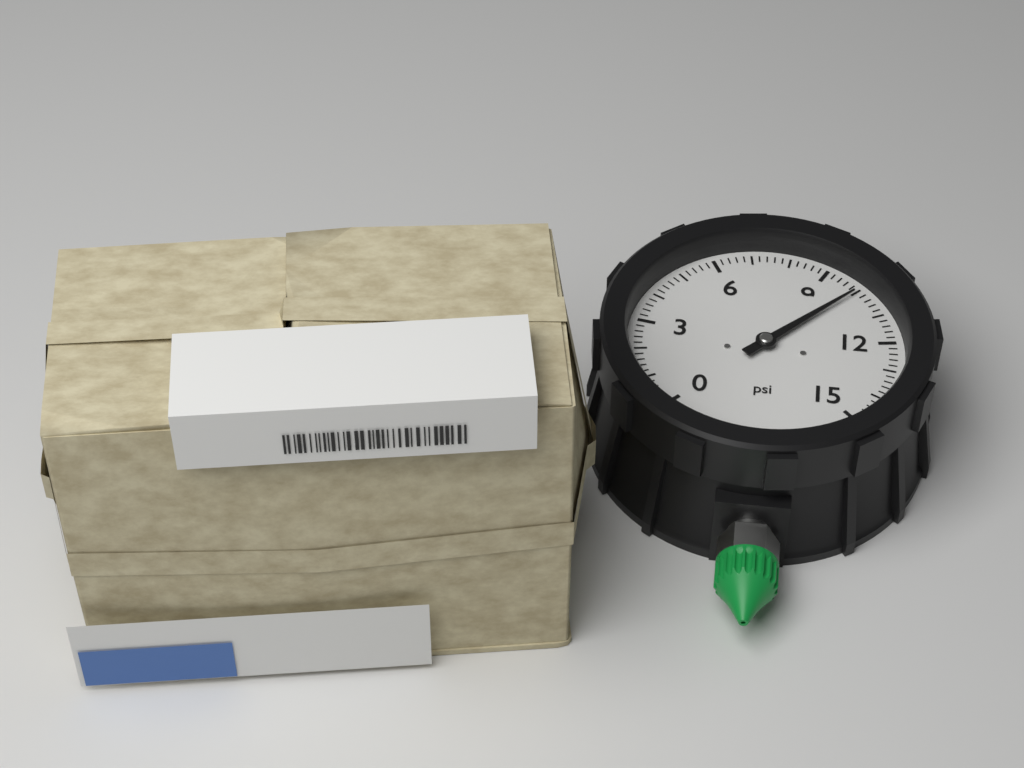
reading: 10.0 psi
